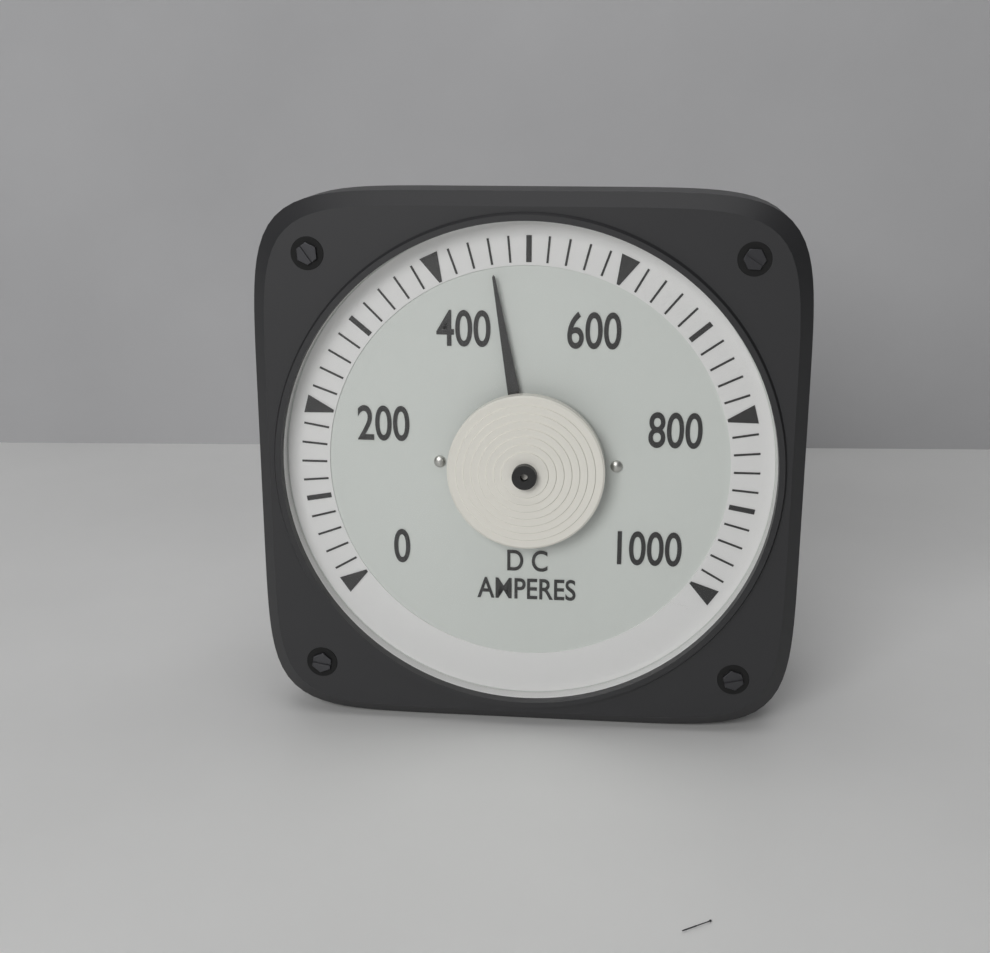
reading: 460 A
